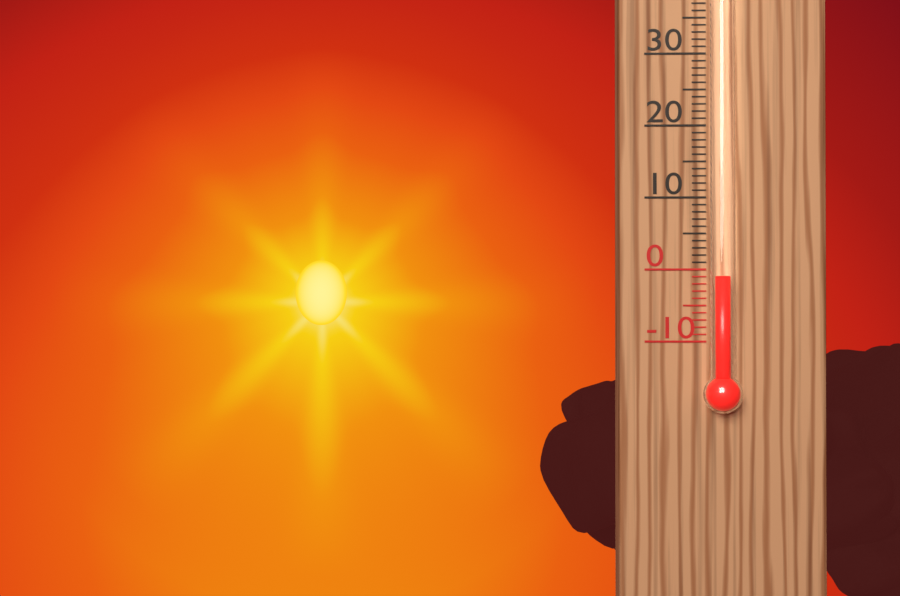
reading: -1 °C
